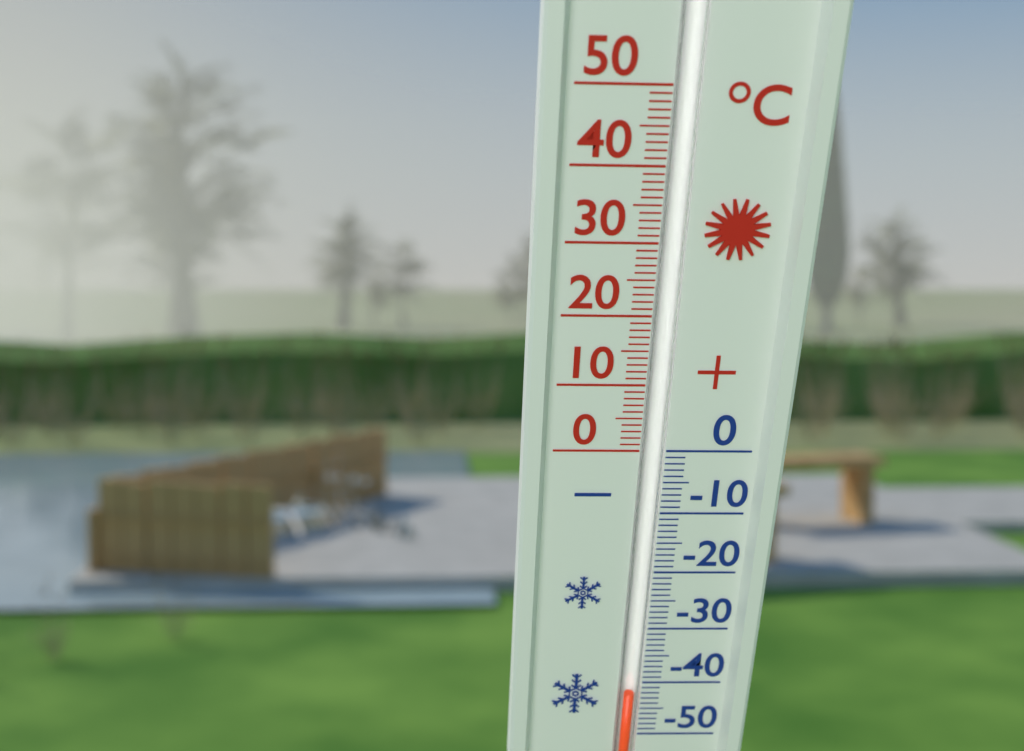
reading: -42 °C
